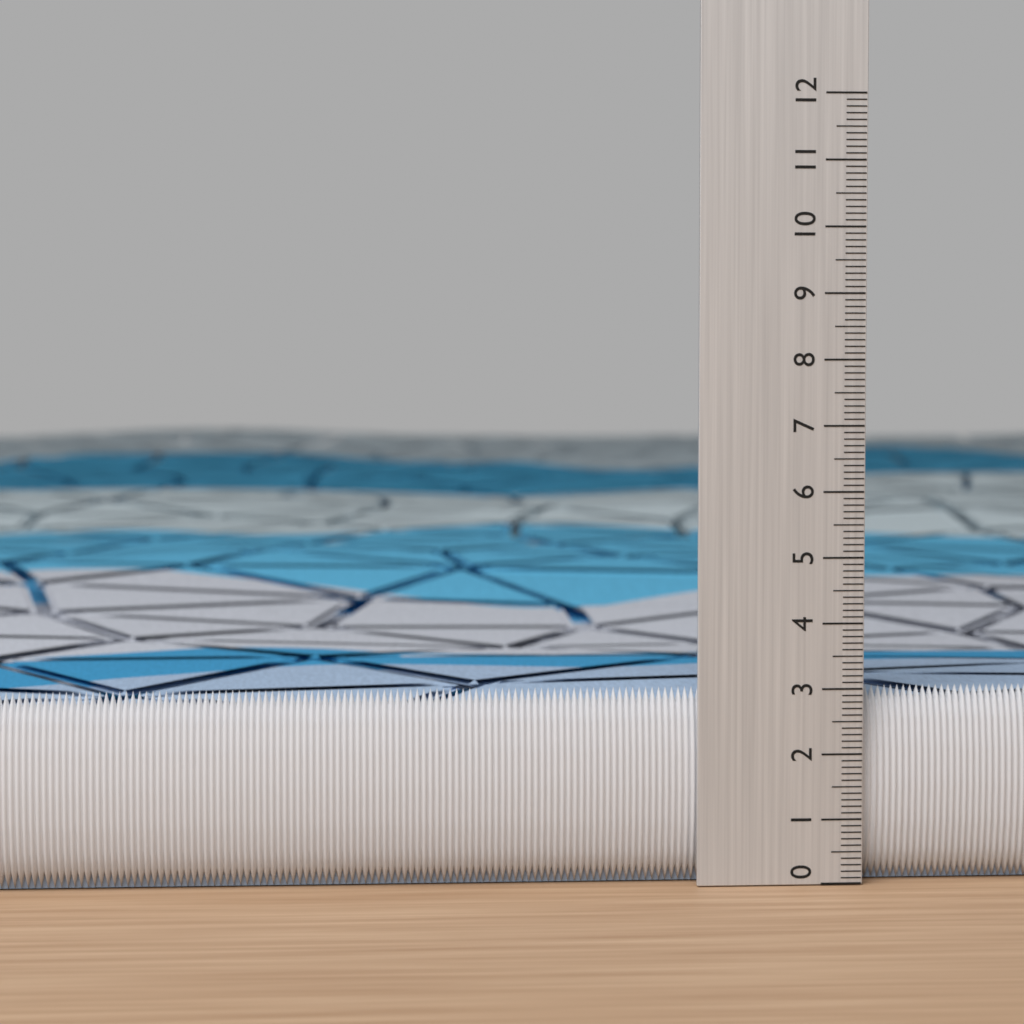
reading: 3.0 (no unit)
